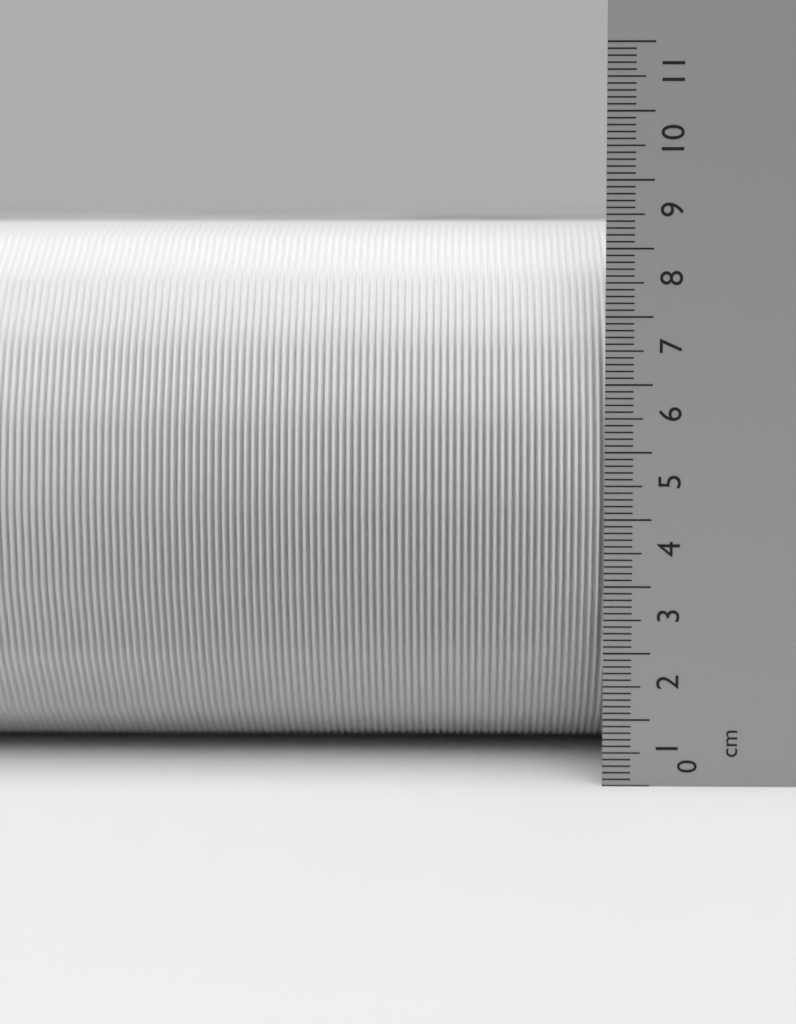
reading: 8.4 cm
